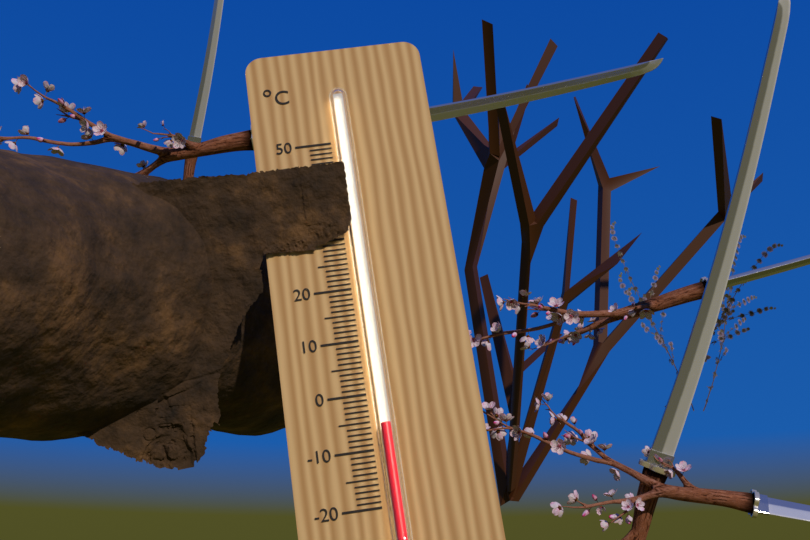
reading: -6 °C
